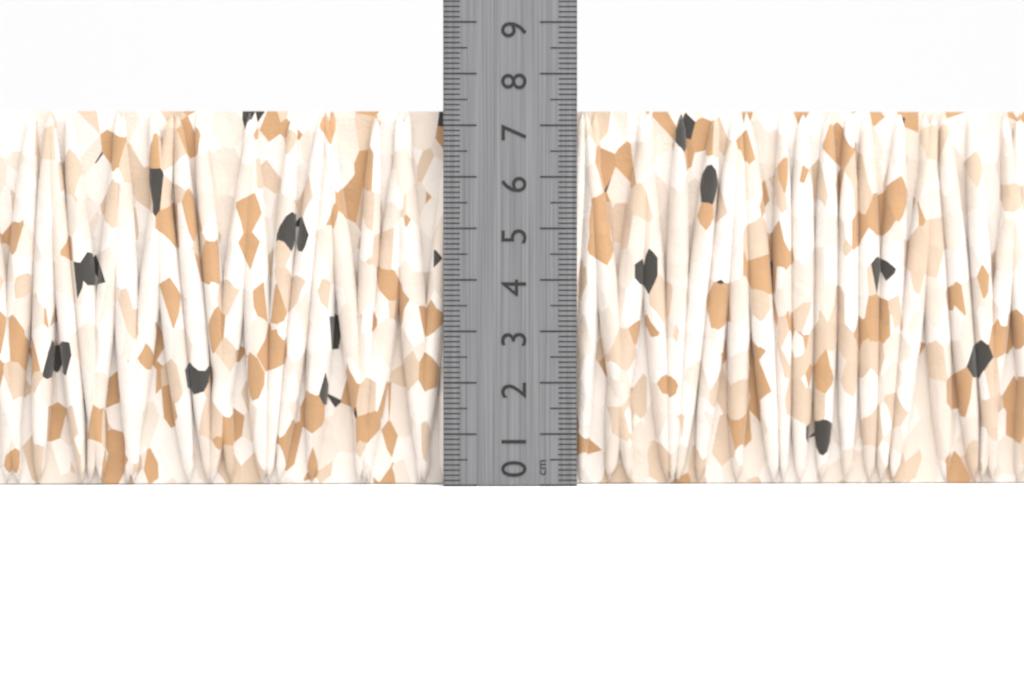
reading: 7.3 cm
